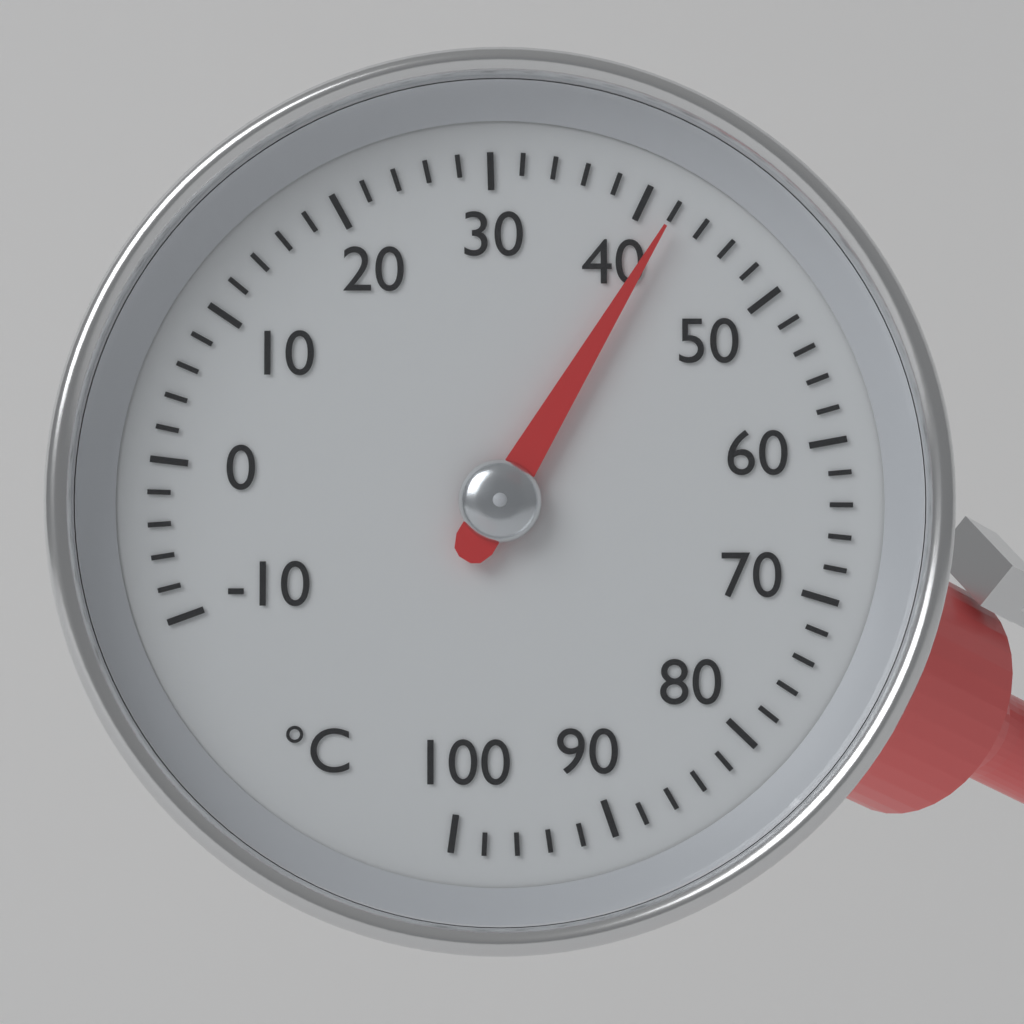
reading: 42 °C
